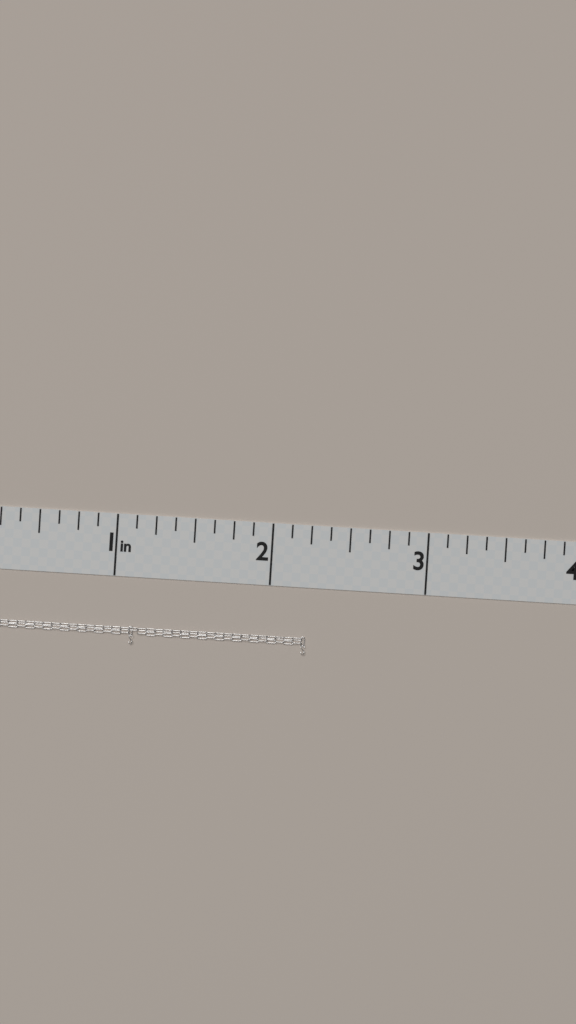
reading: 2.250 in
